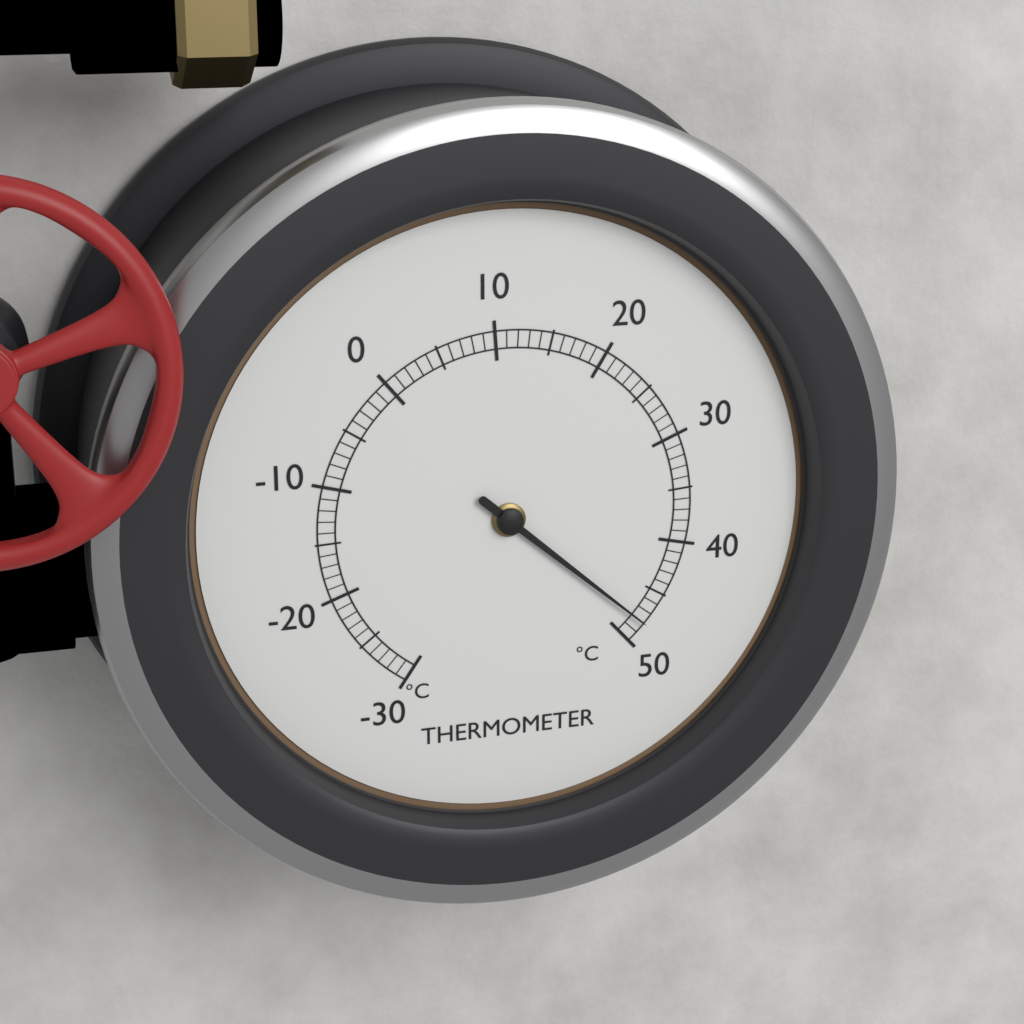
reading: 48 °C
